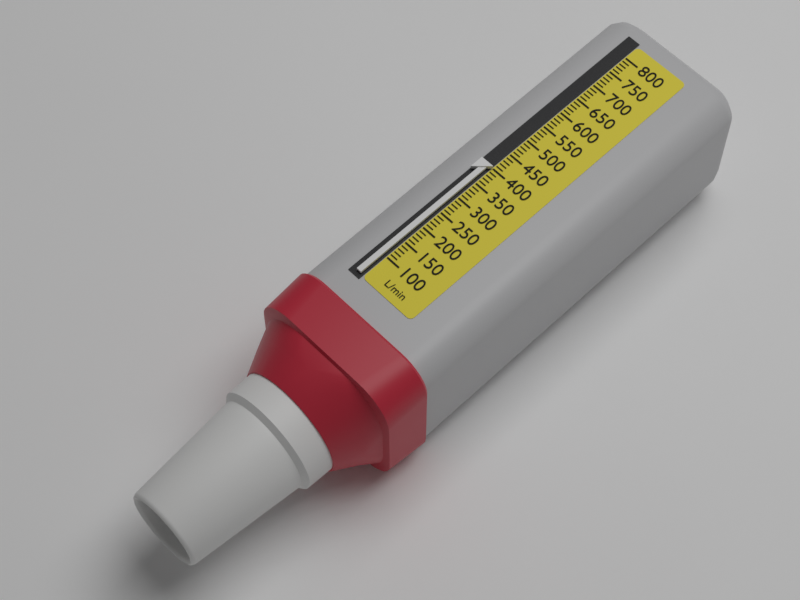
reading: 400 L/min
